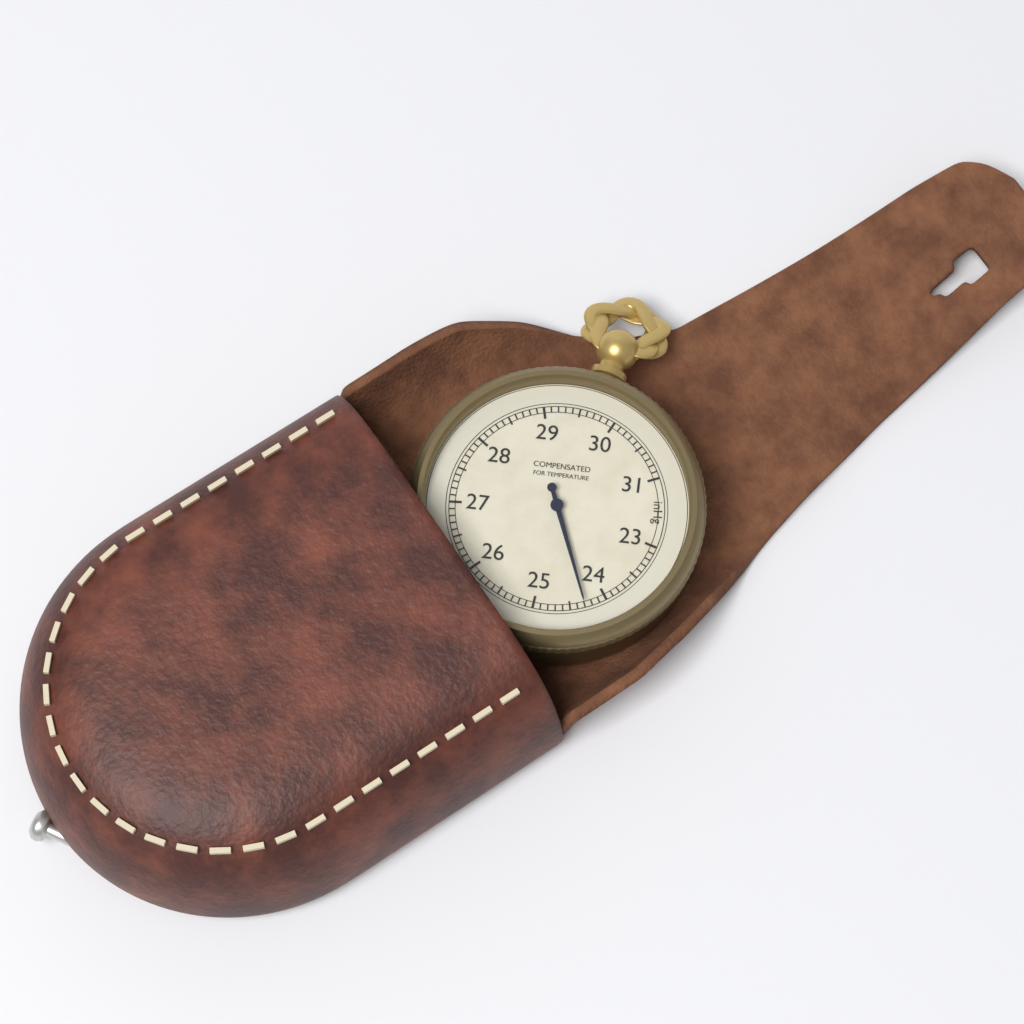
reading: 24.3 inHg
